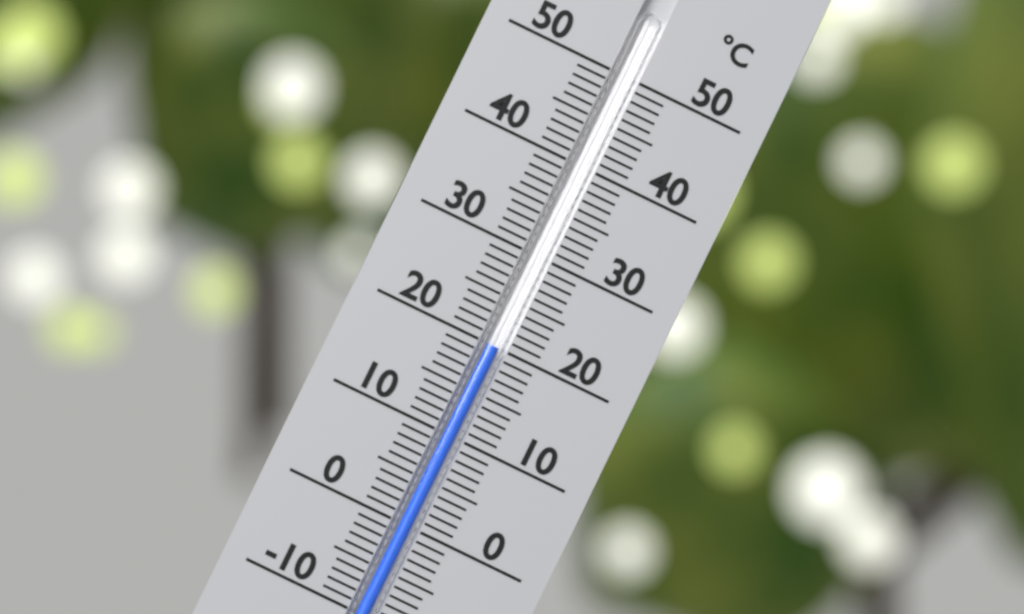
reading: 20 °C
